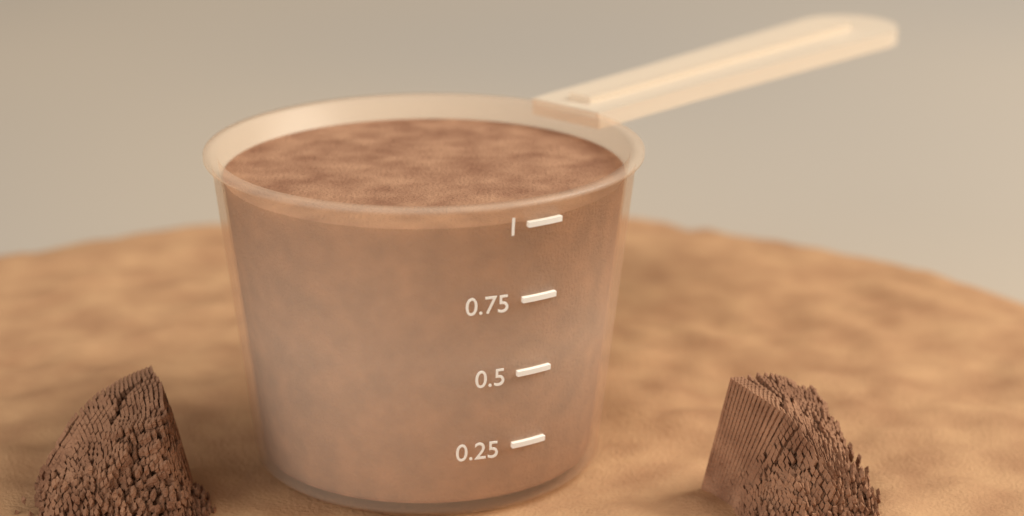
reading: 1.00 (no unit)
